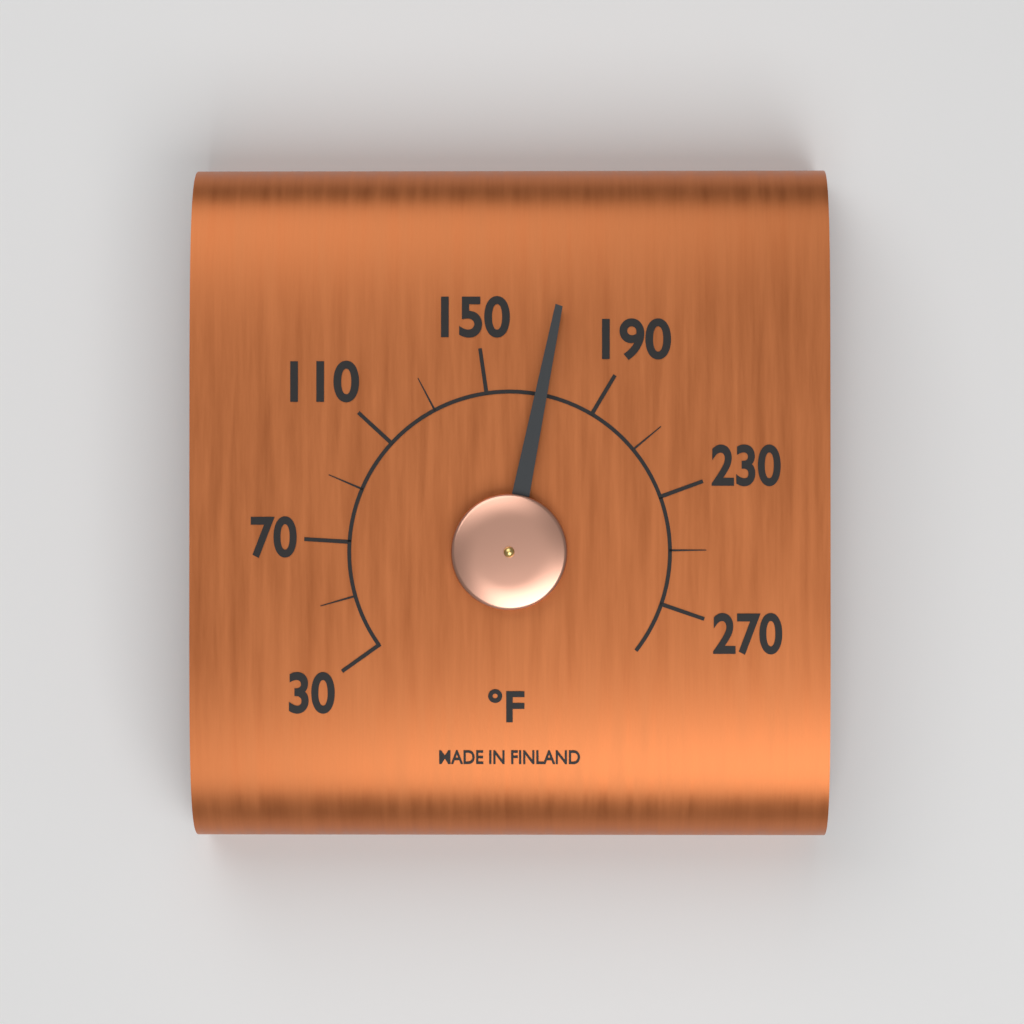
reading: 170 °F
